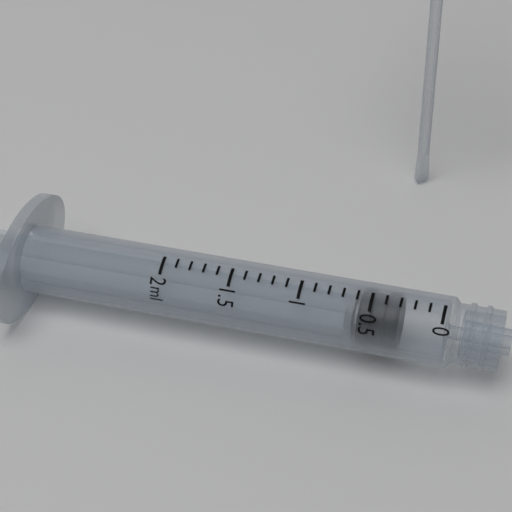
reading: 0.3 ml
